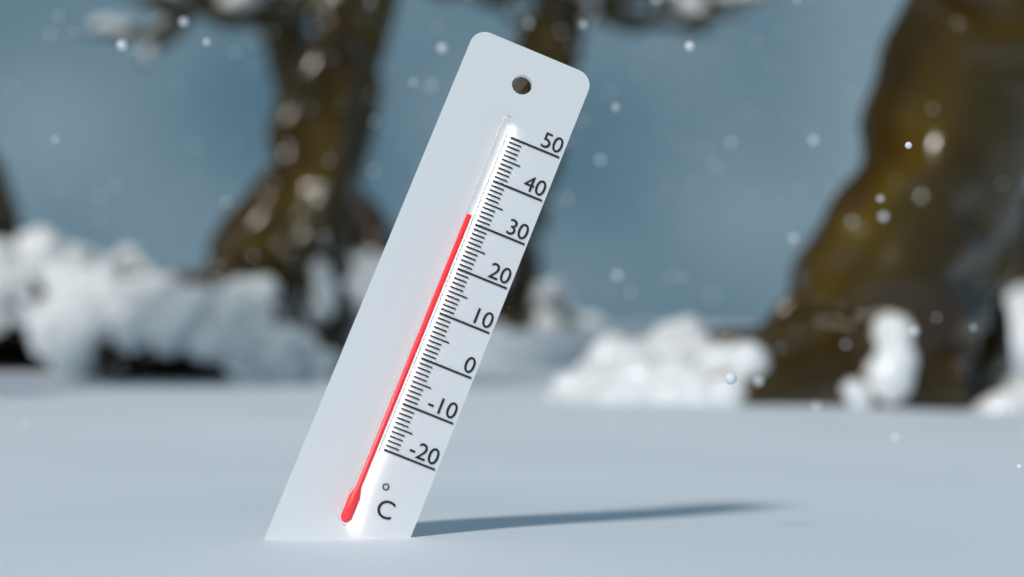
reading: 31 °C
